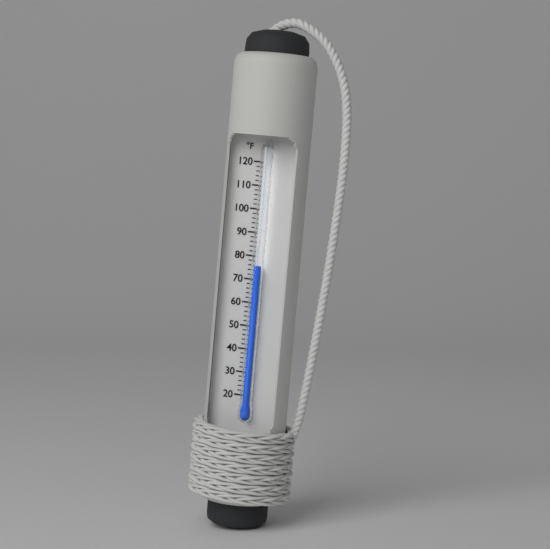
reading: 76 °F
